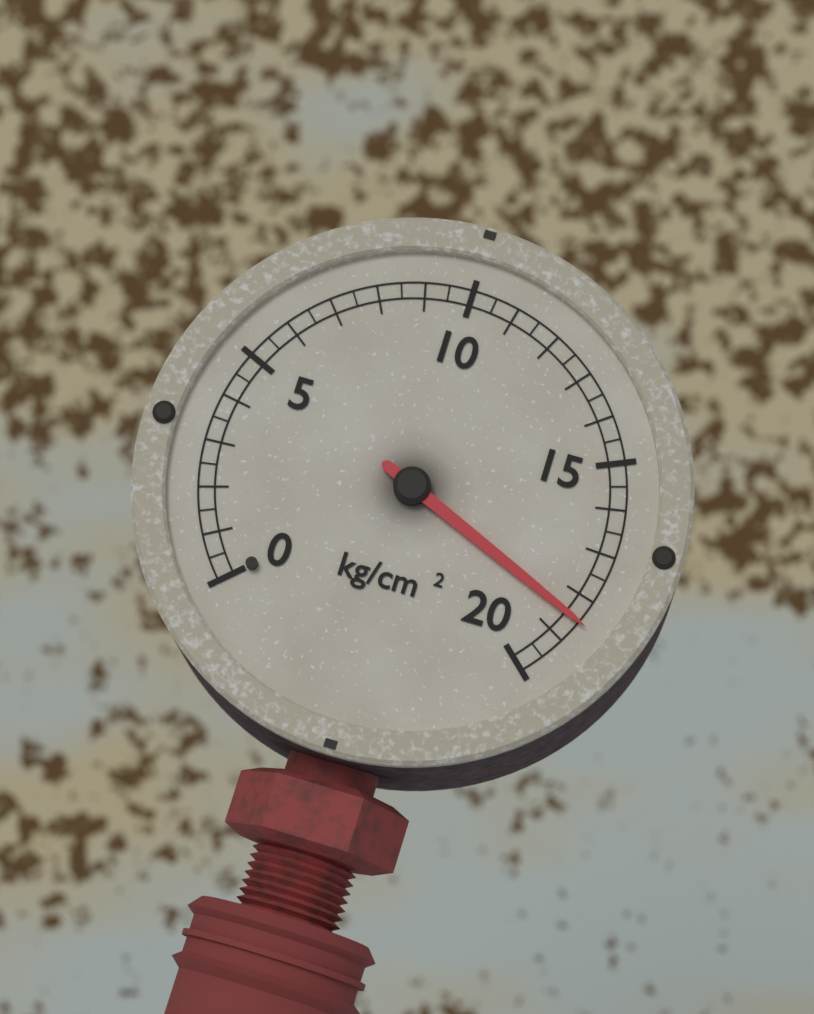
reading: 18.5 kg/cm²
